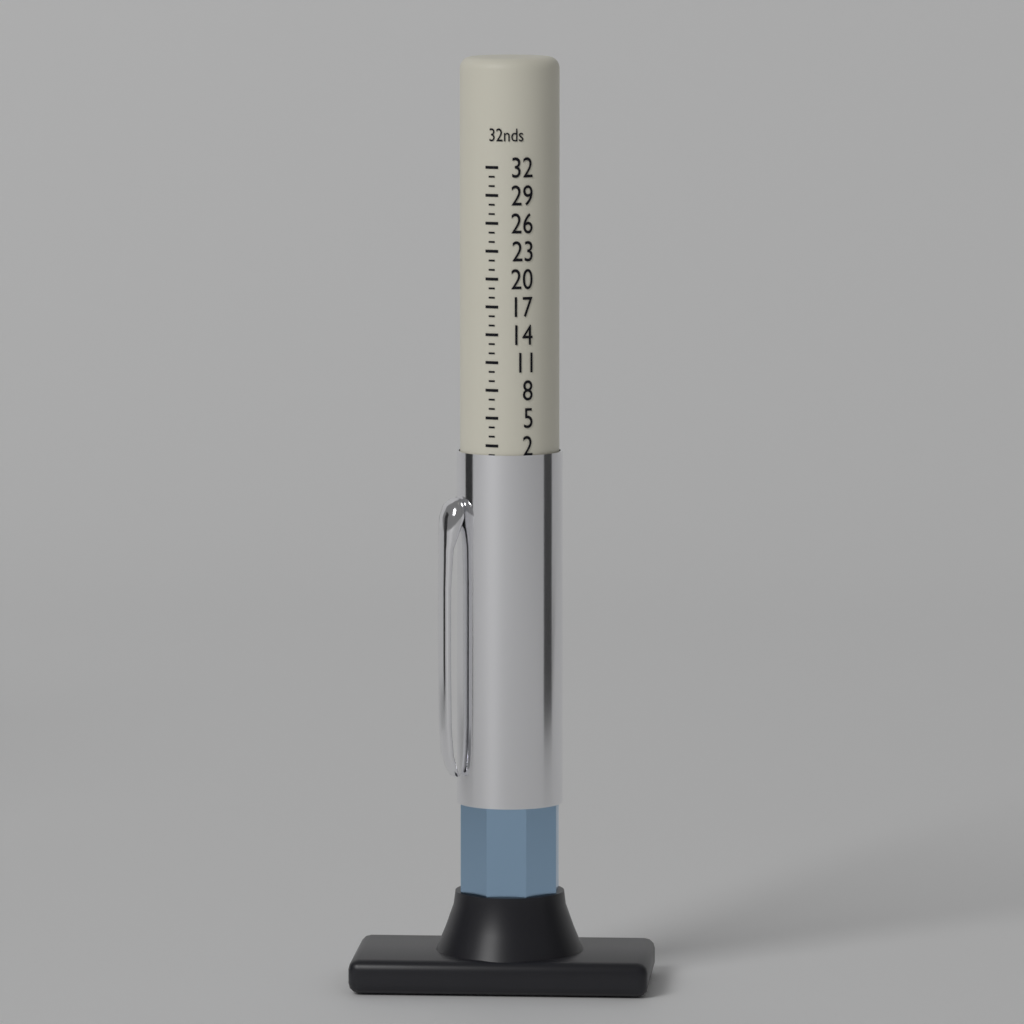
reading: 1 32nds
